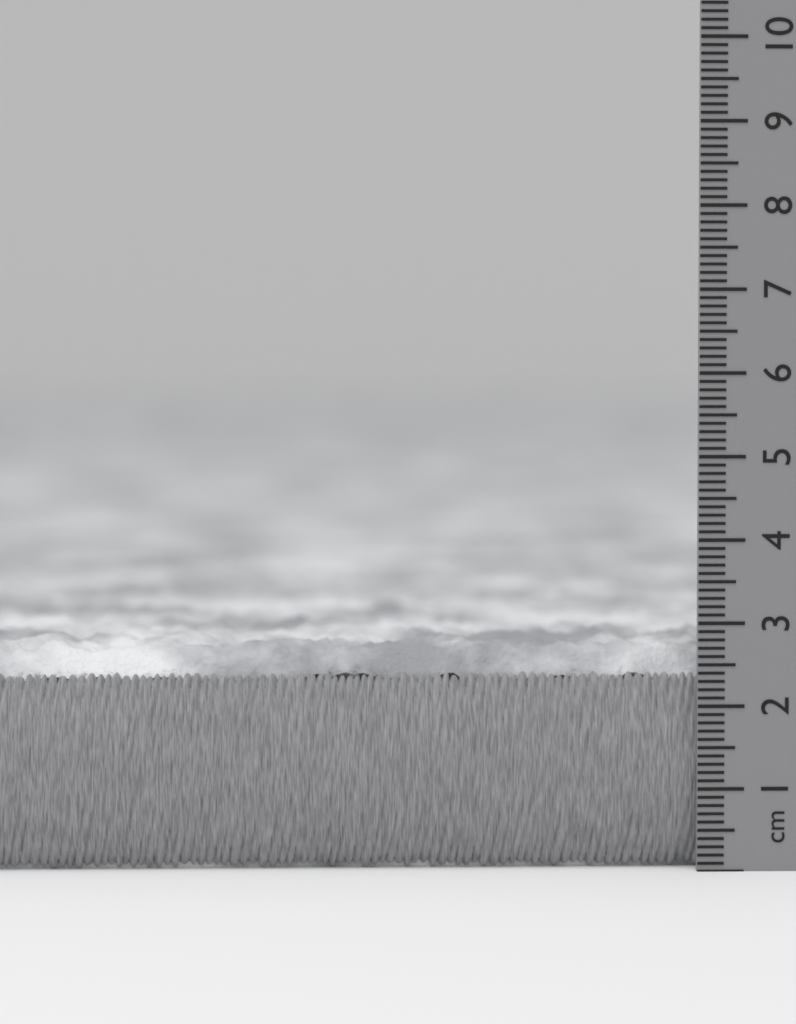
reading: 2.8 cm
